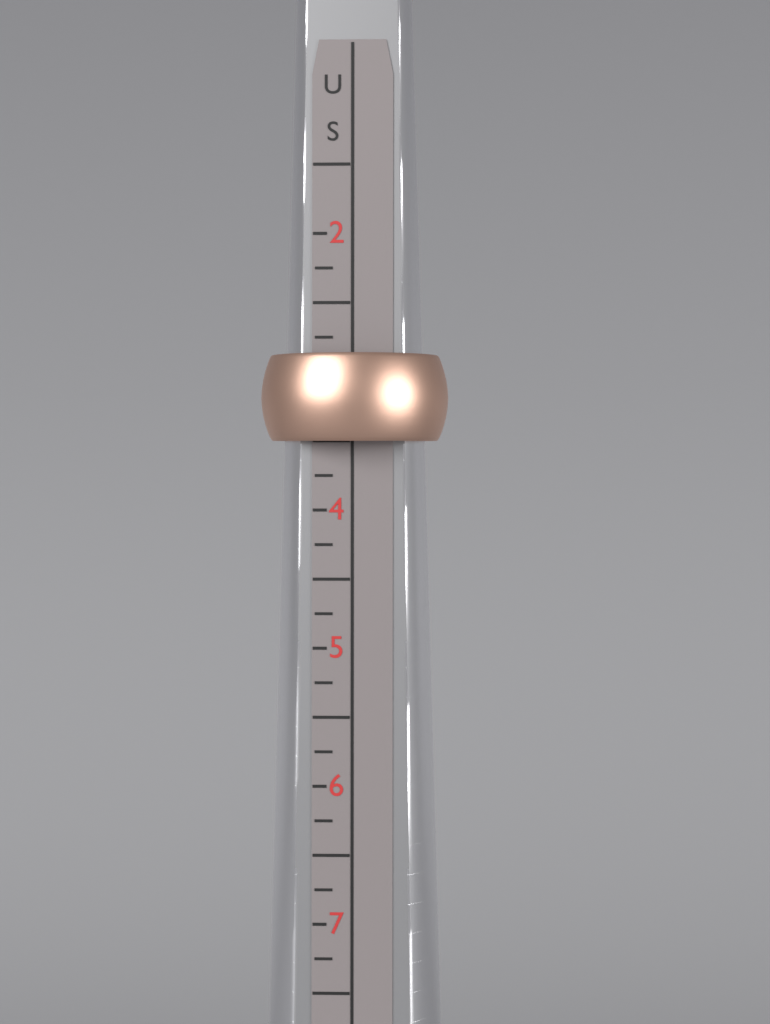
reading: 3.50 US
